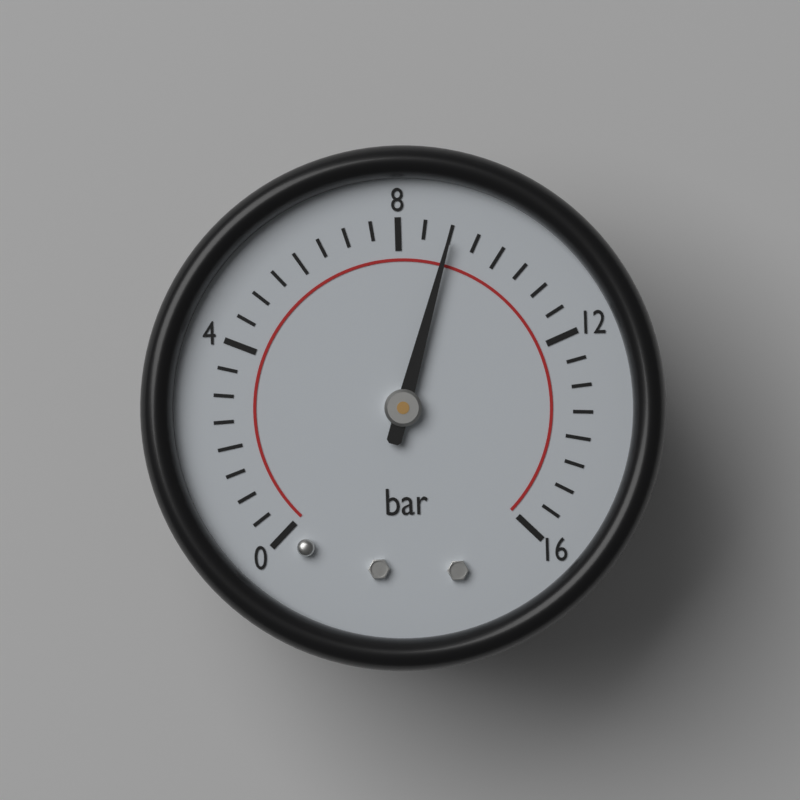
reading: 9.0 bar
